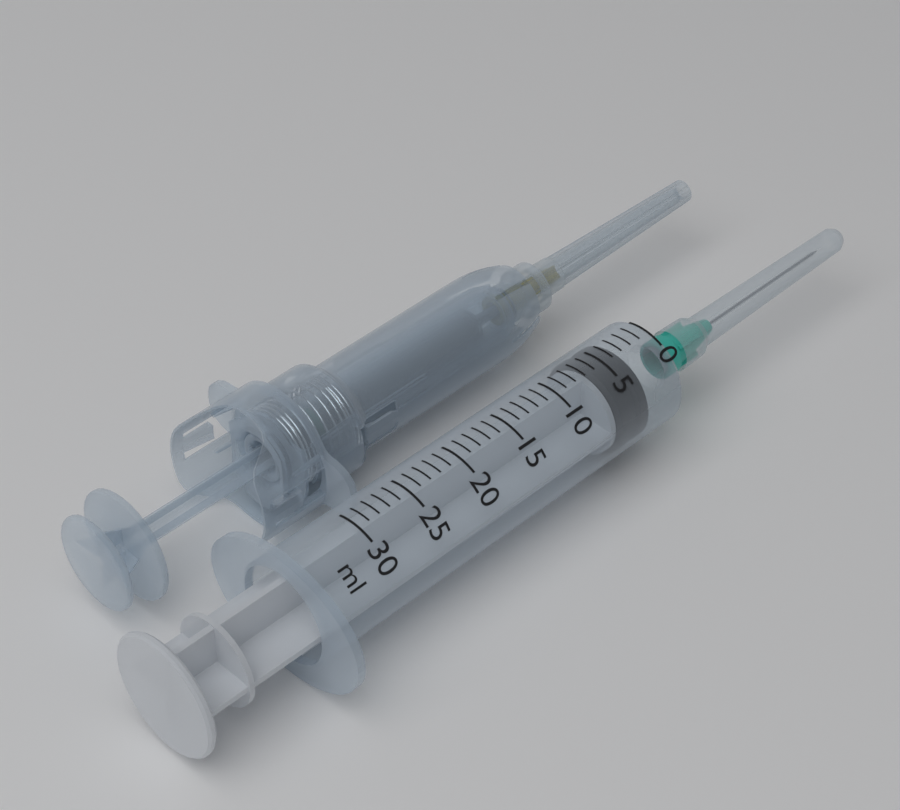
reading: 3 ml
